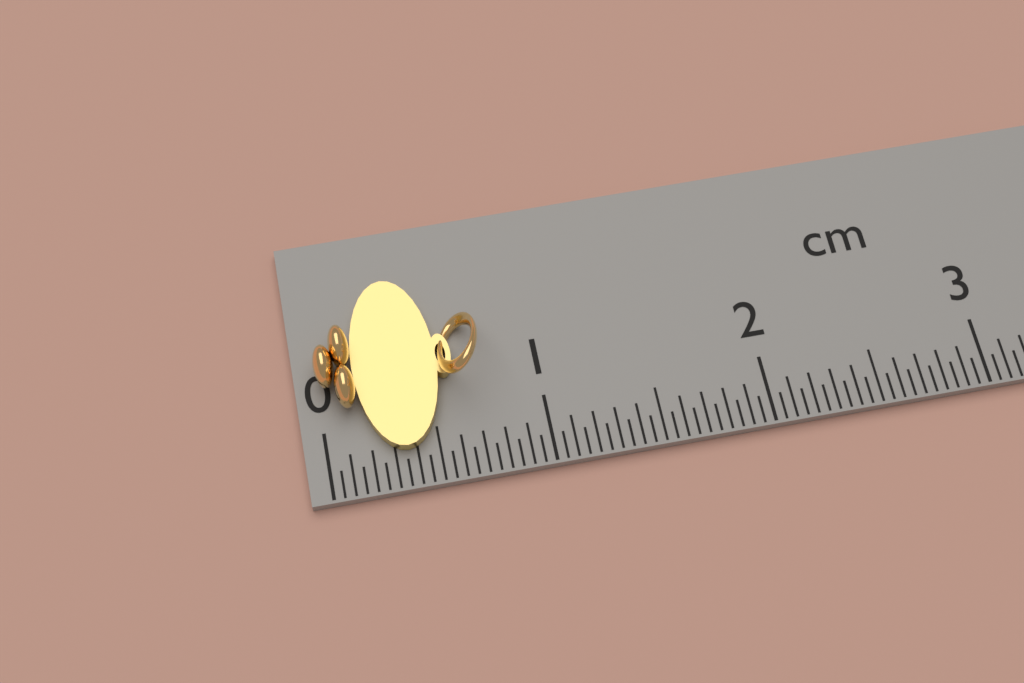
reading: 0.75 cm
